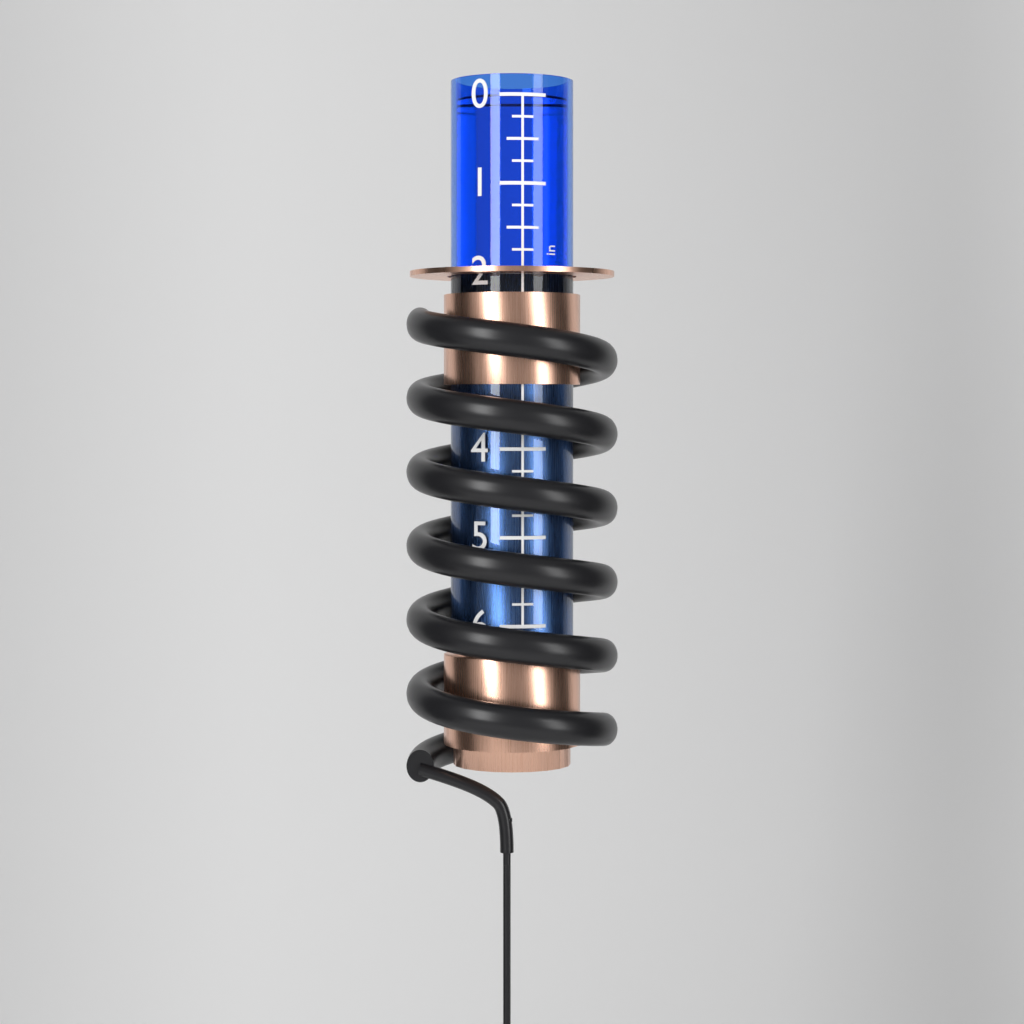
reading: 0.00 in
